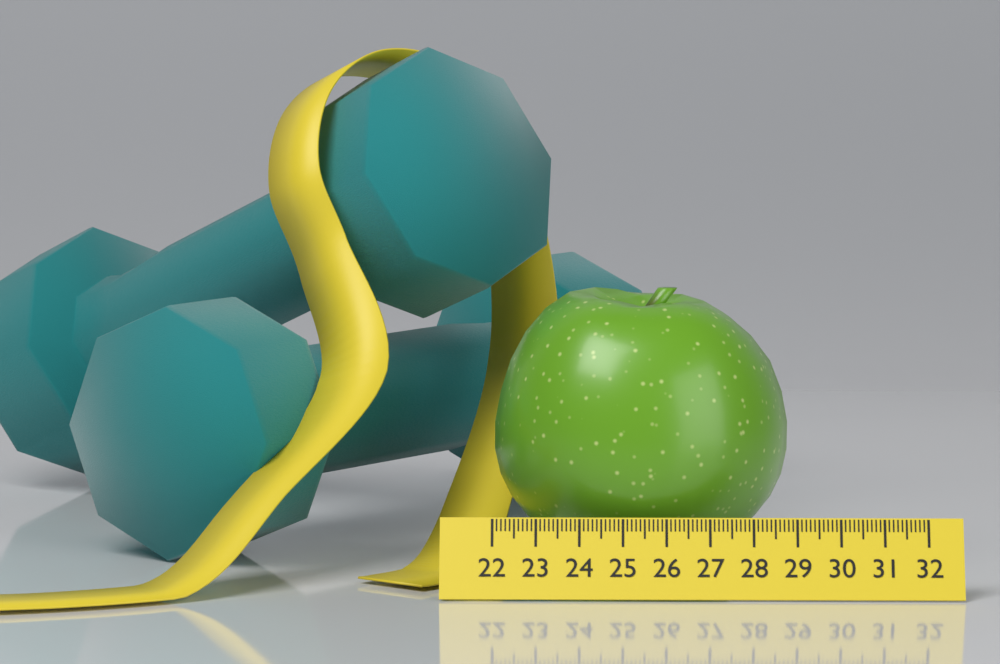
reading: 28.9 (no unit)
